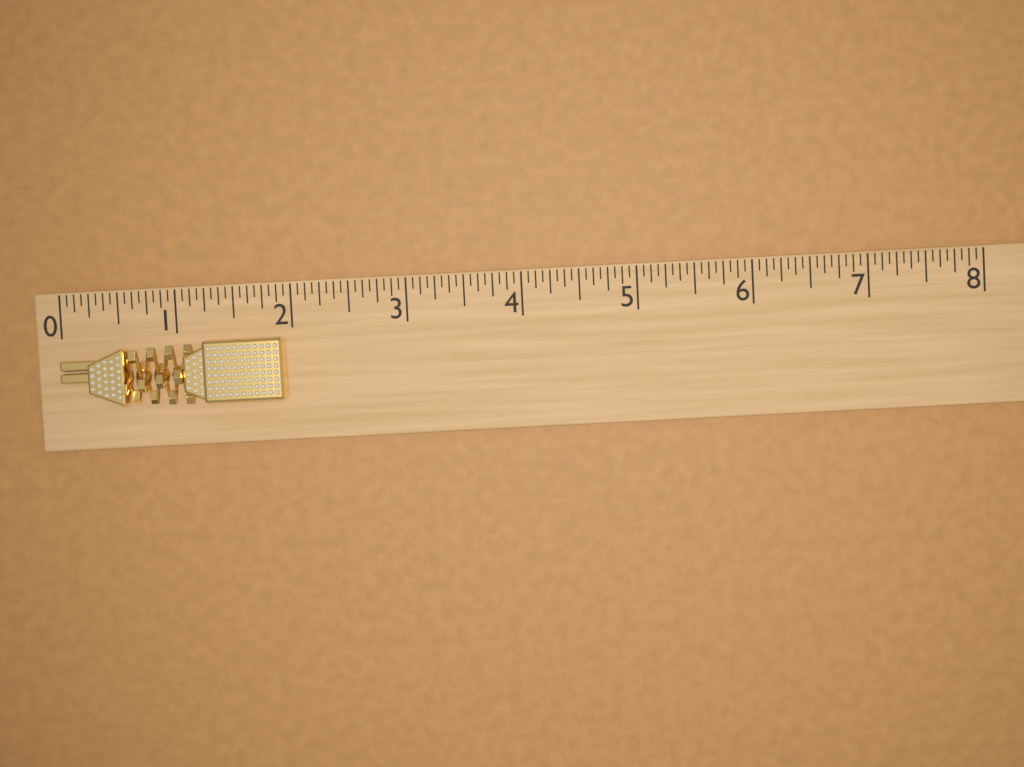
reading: 1.9375 (no unit)
